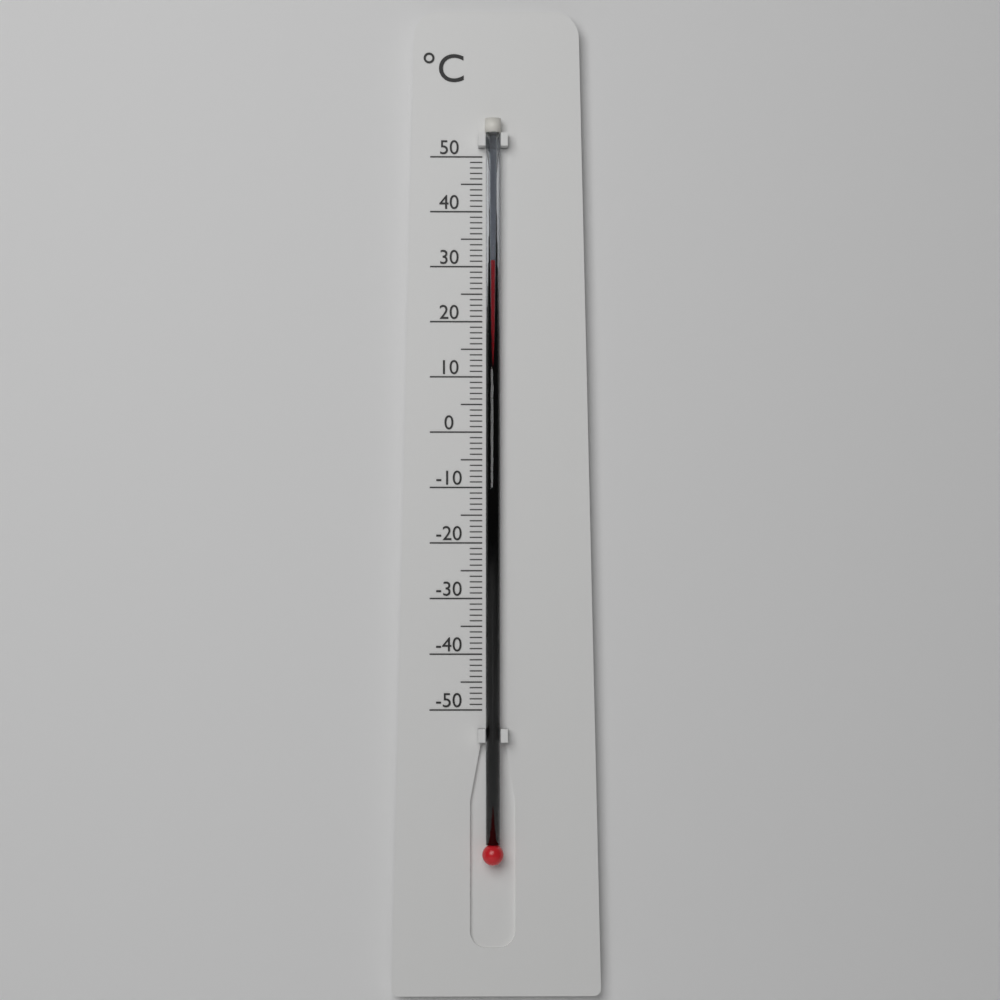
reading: 31 °C
